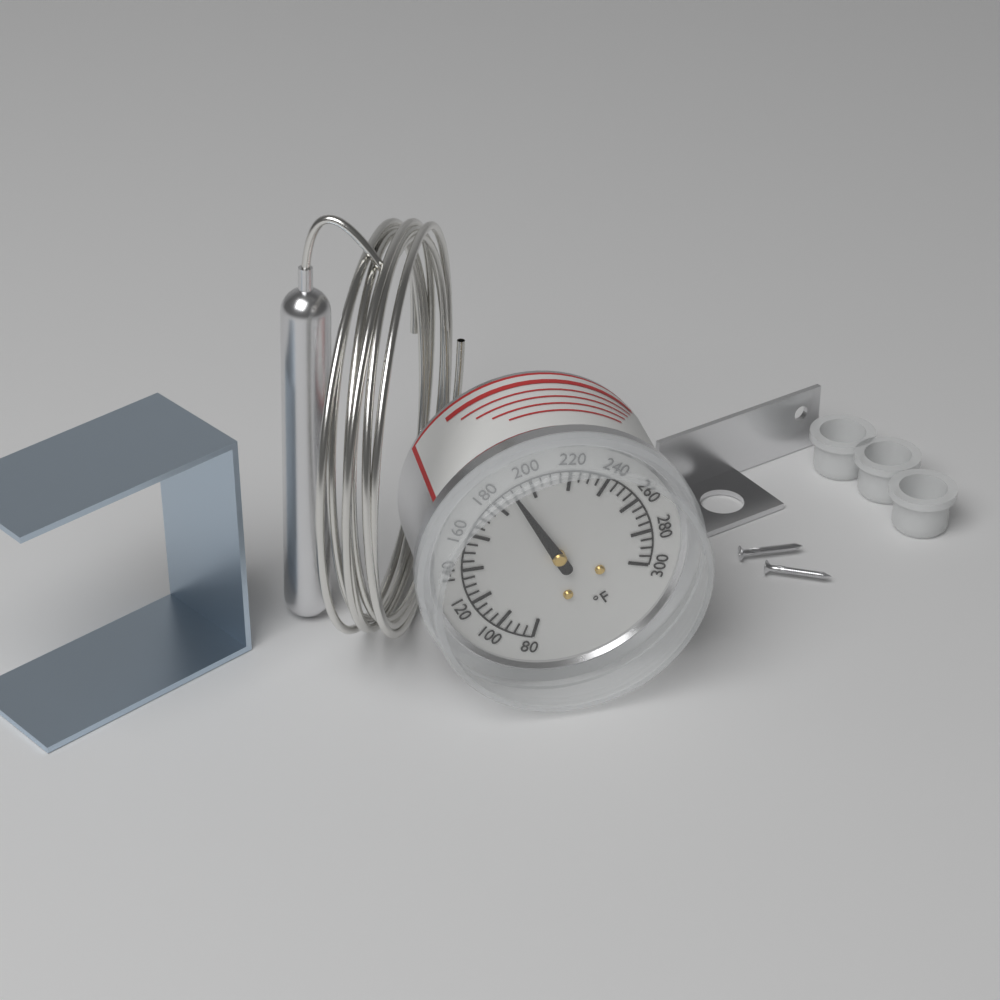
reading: 190 °F
